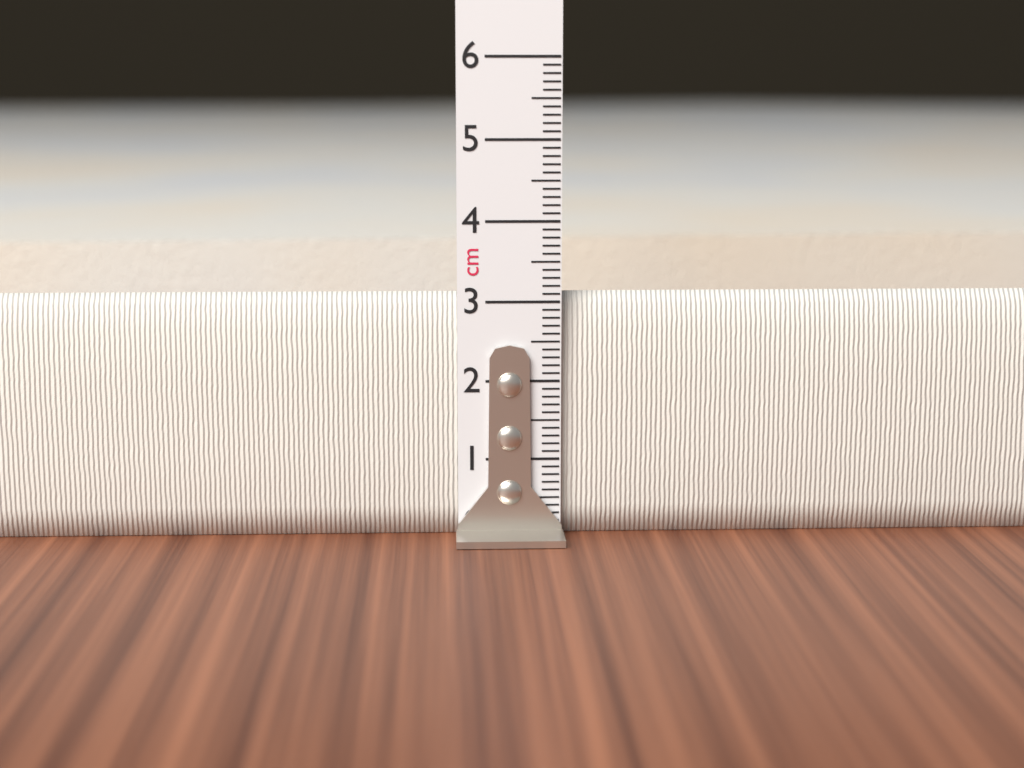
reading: 3.1 cm
